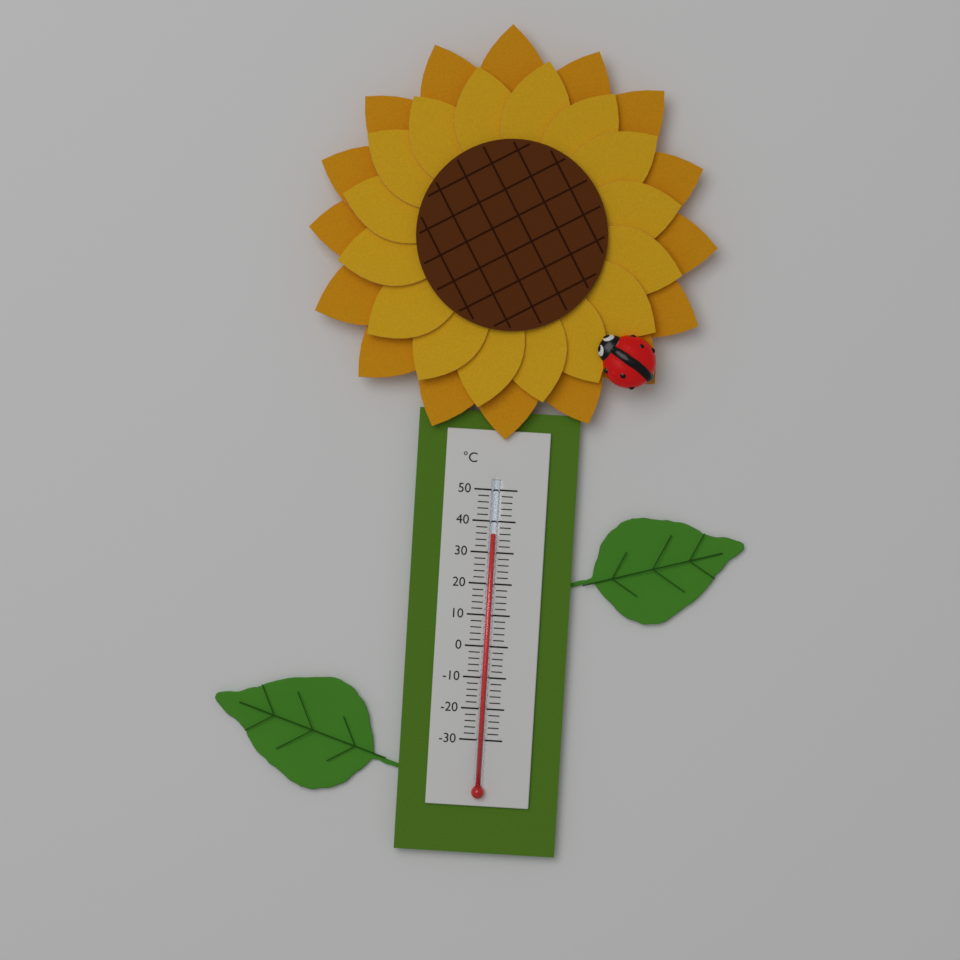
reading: 36 °C
